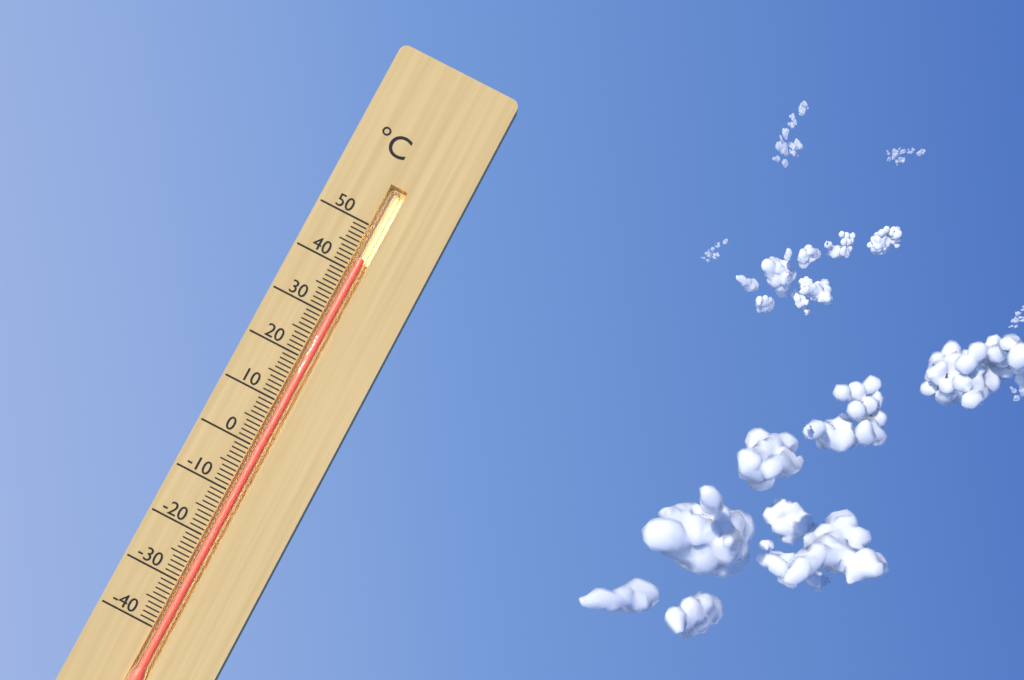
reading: 43 °C
